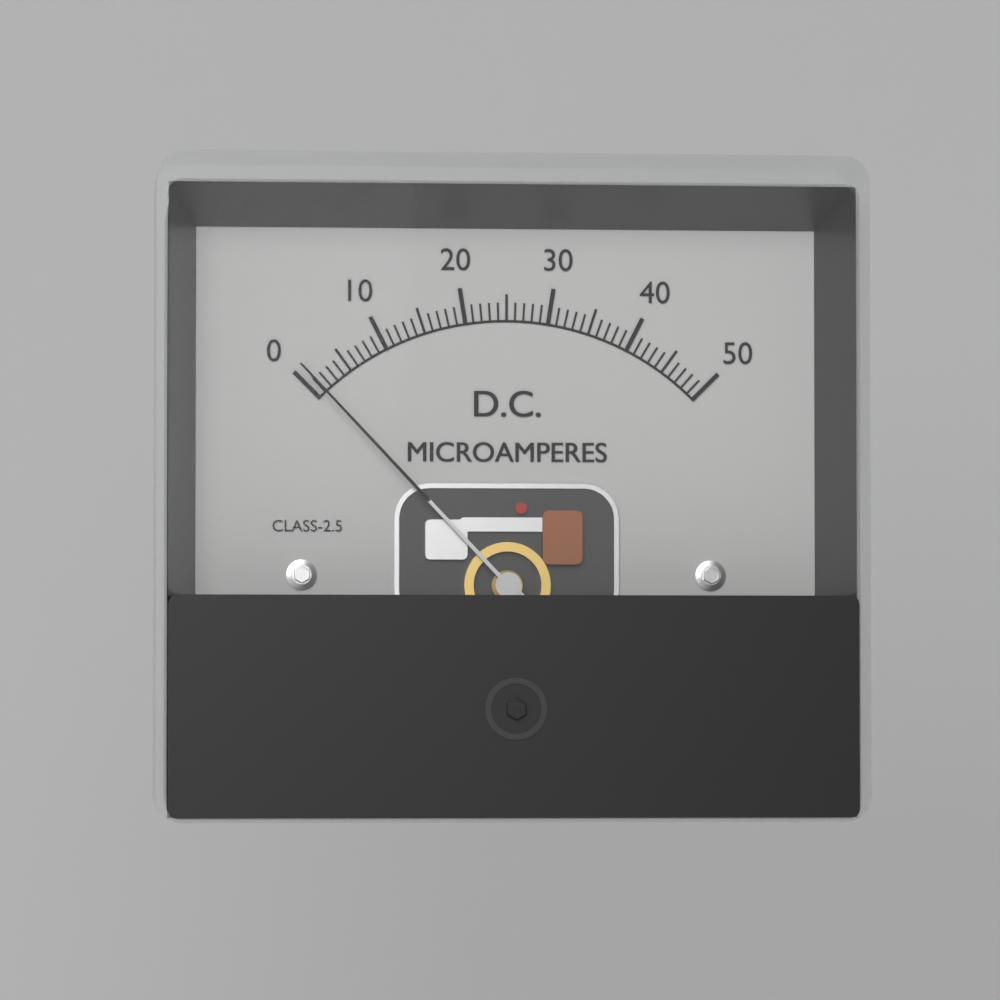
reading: 1 µA
